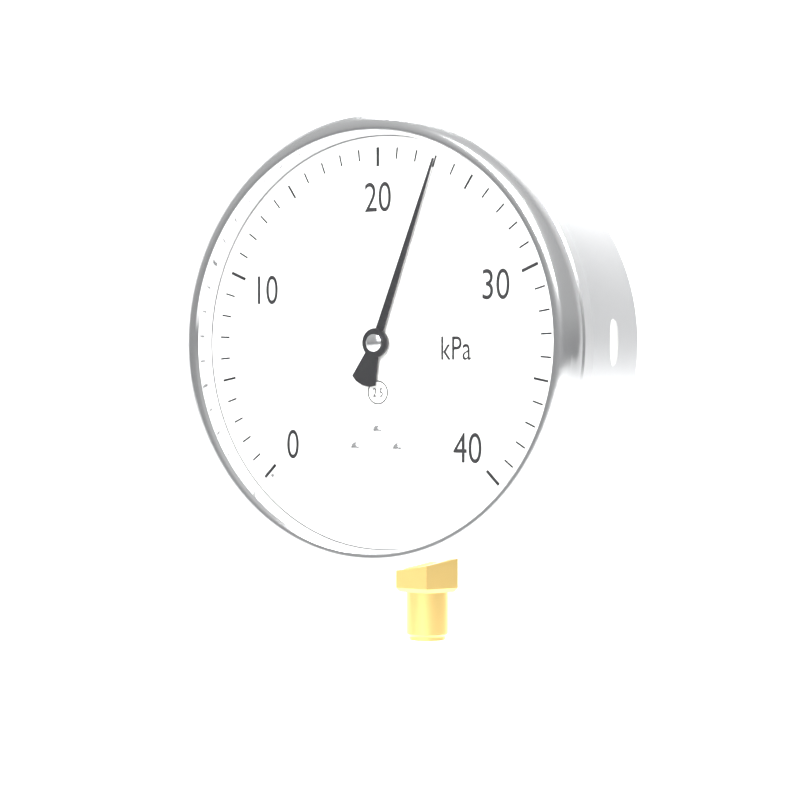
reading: 23 kPa
